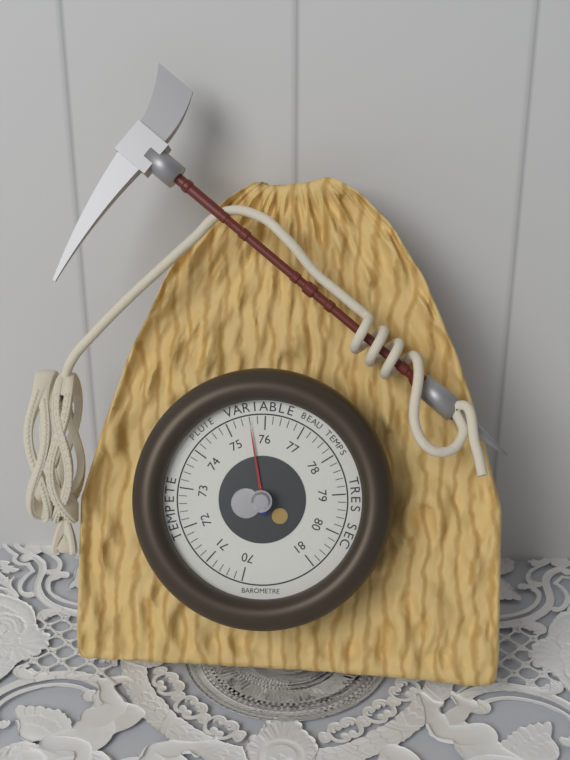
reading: 75.6 (no unit)
